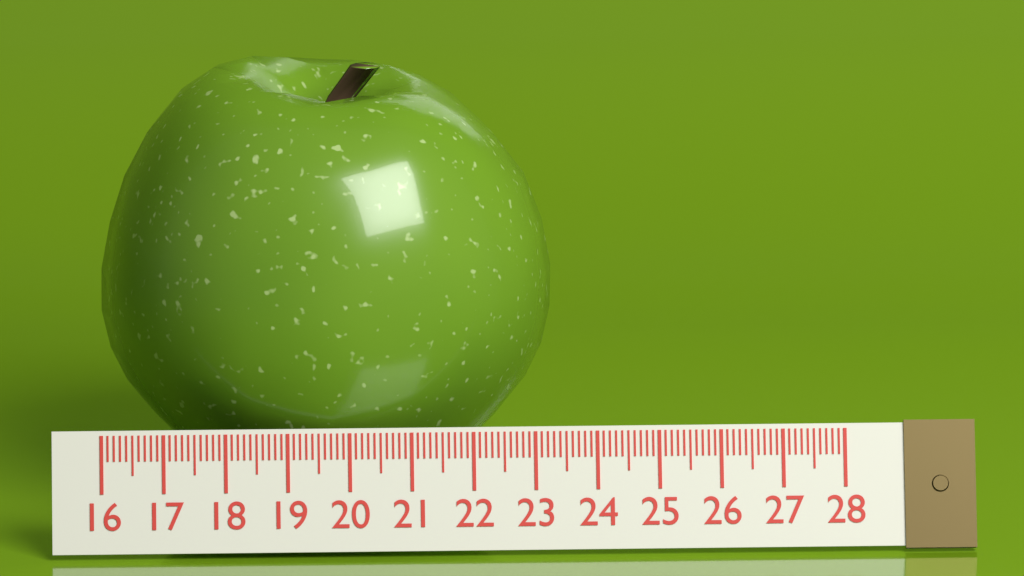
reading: 23.4 (no unit)
